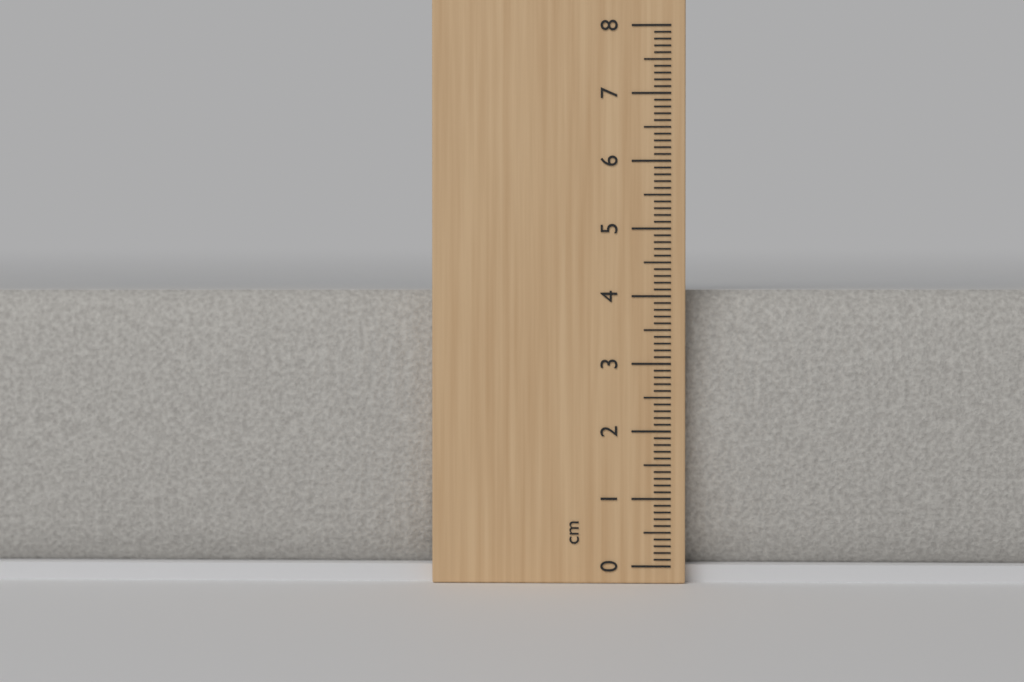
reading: 4.1 cm
